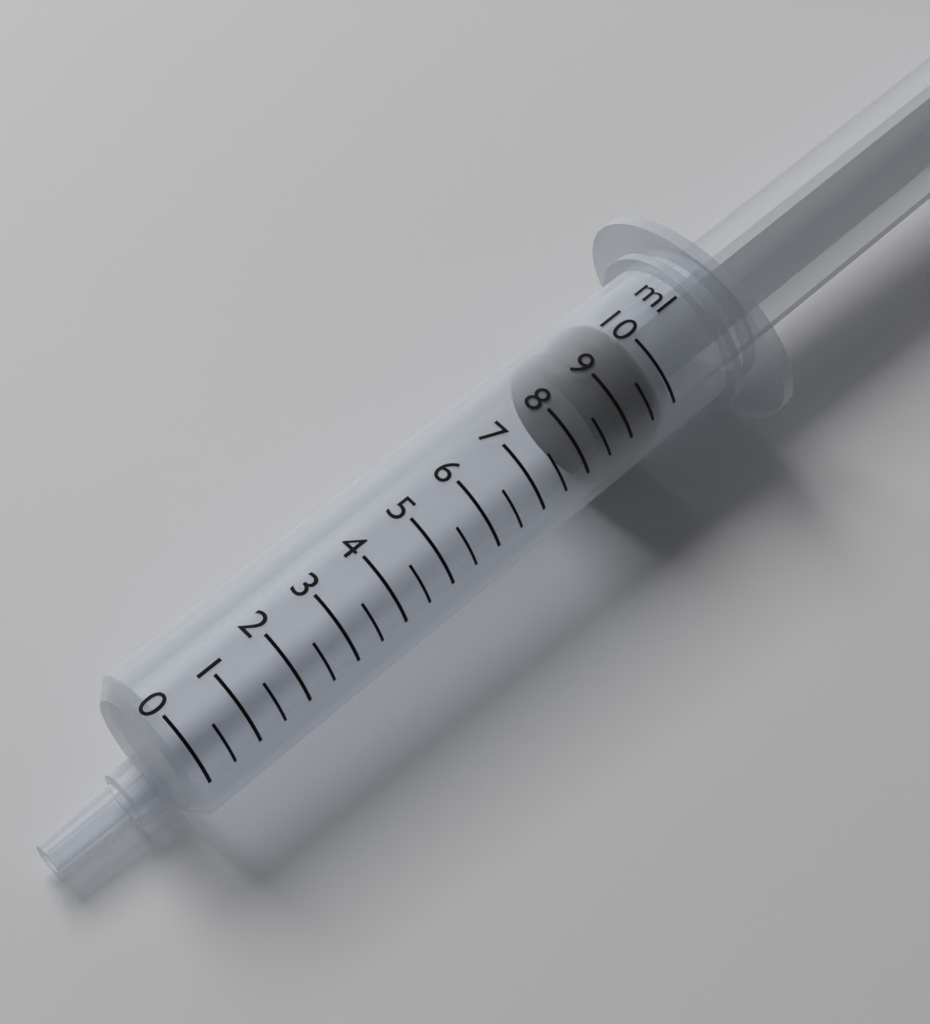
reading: 8.5 ml
